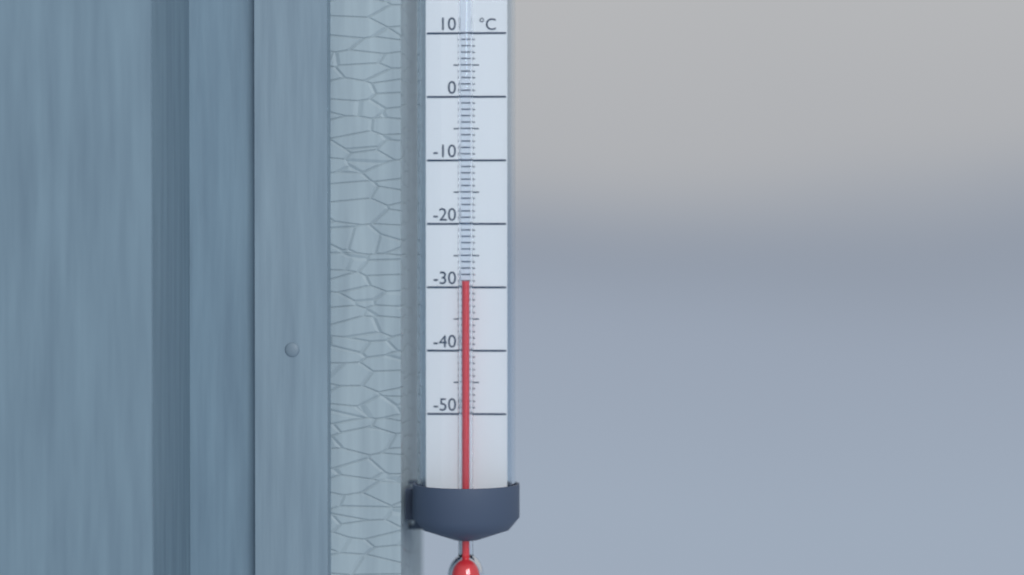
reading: -29 °C
